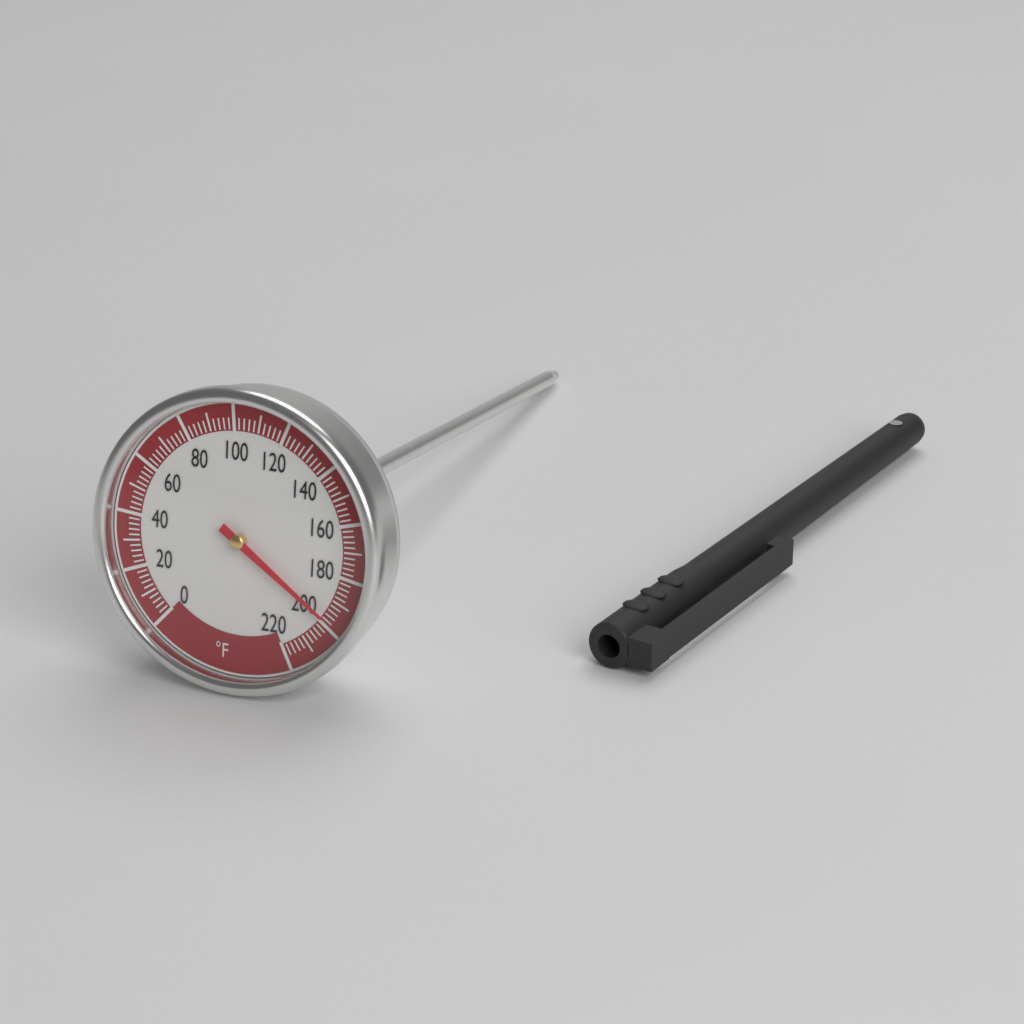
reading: 198 °F
